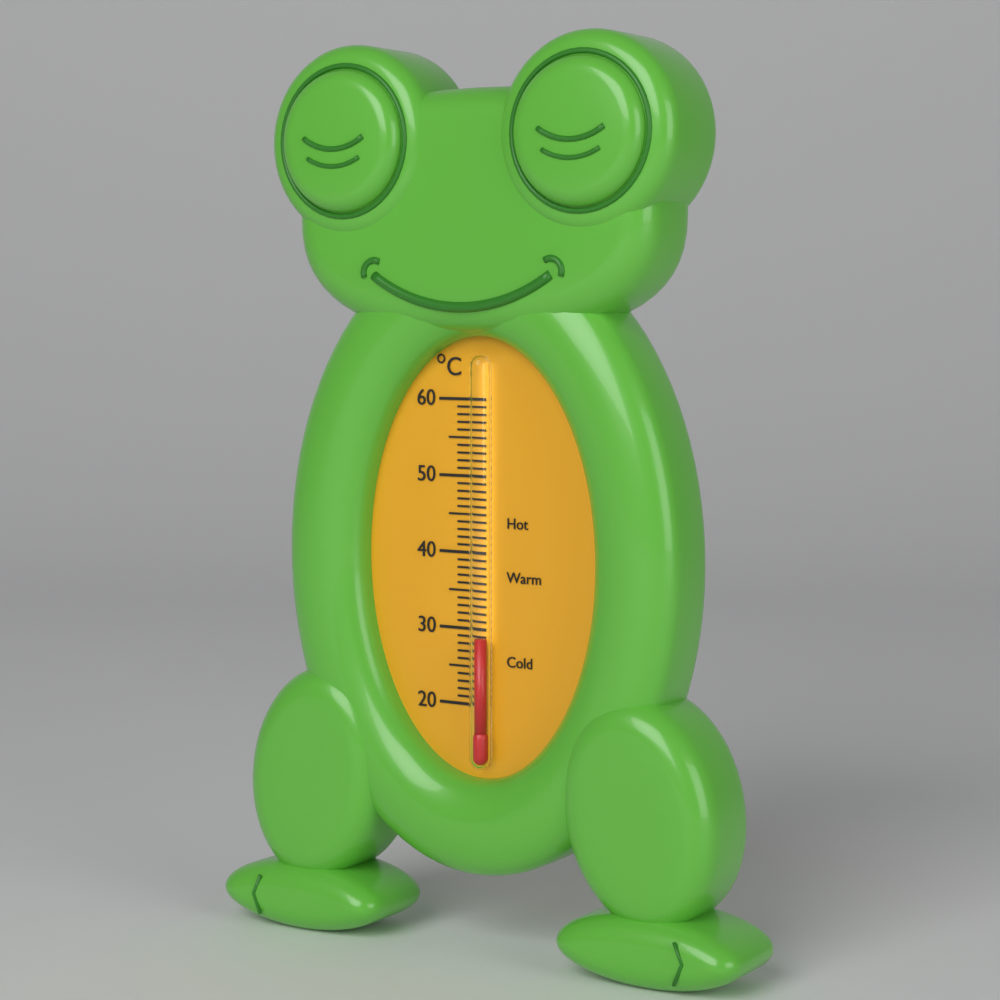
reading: 29 °C
